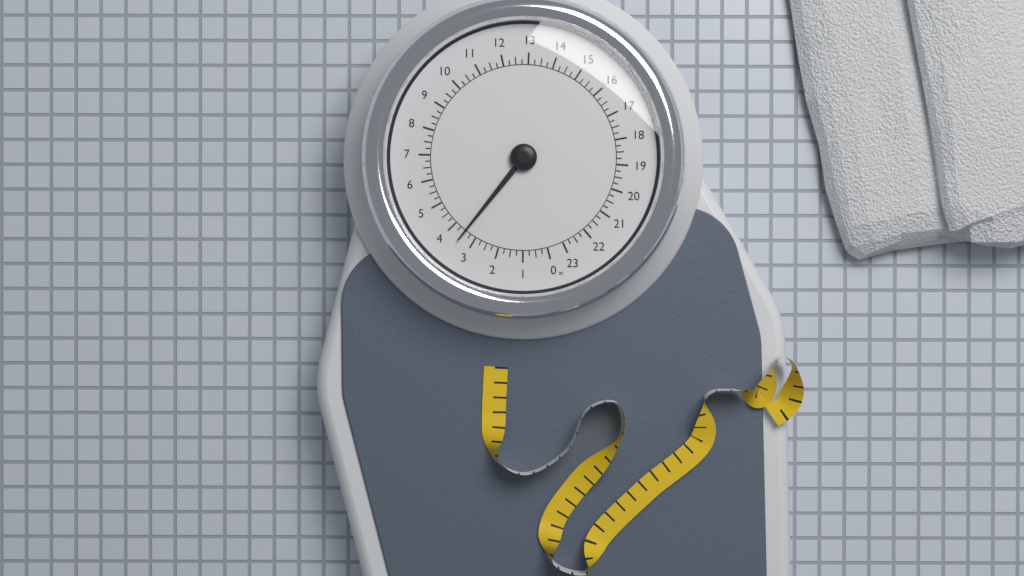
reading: 3.50 st
